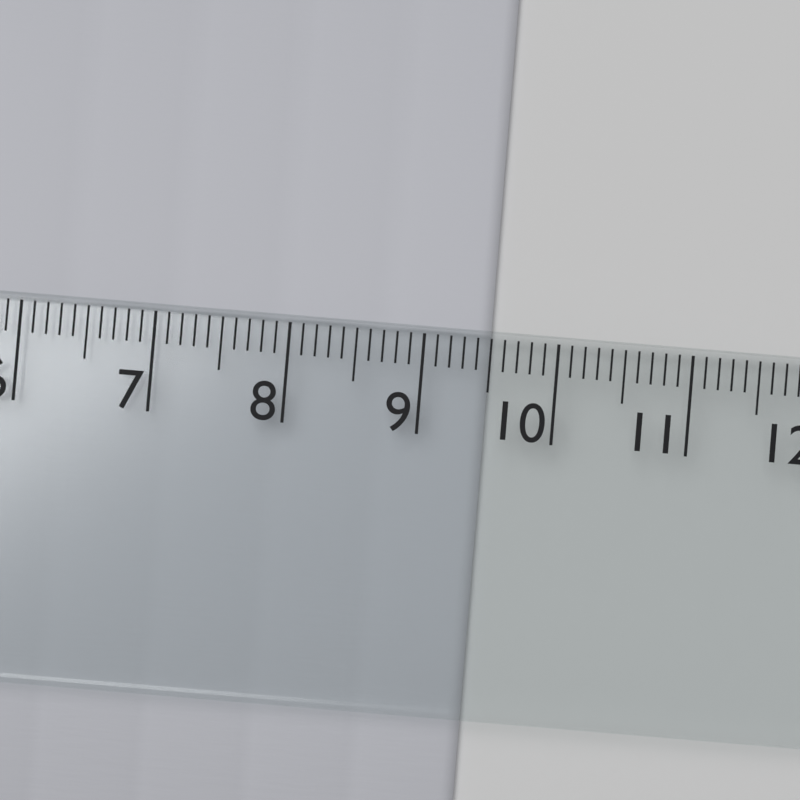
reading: 9.5 cm
